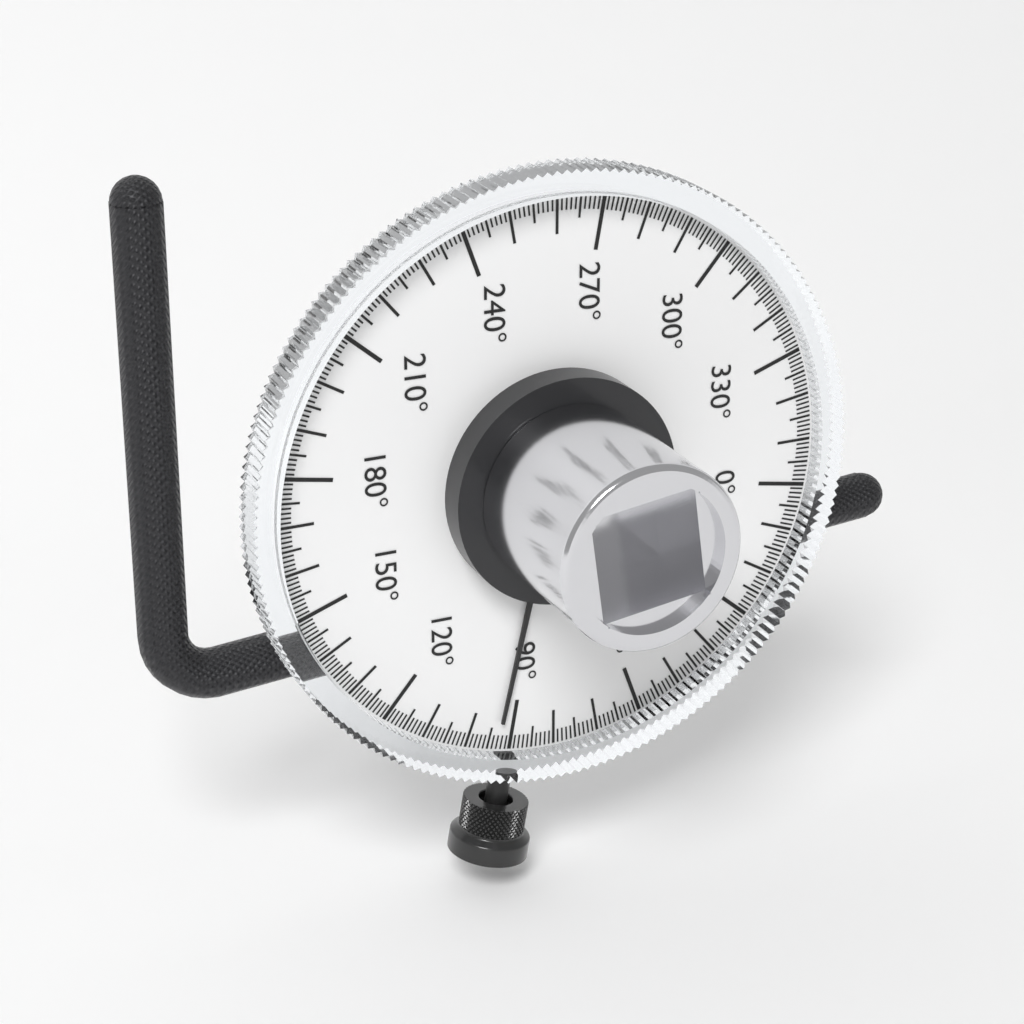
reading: 93 °
